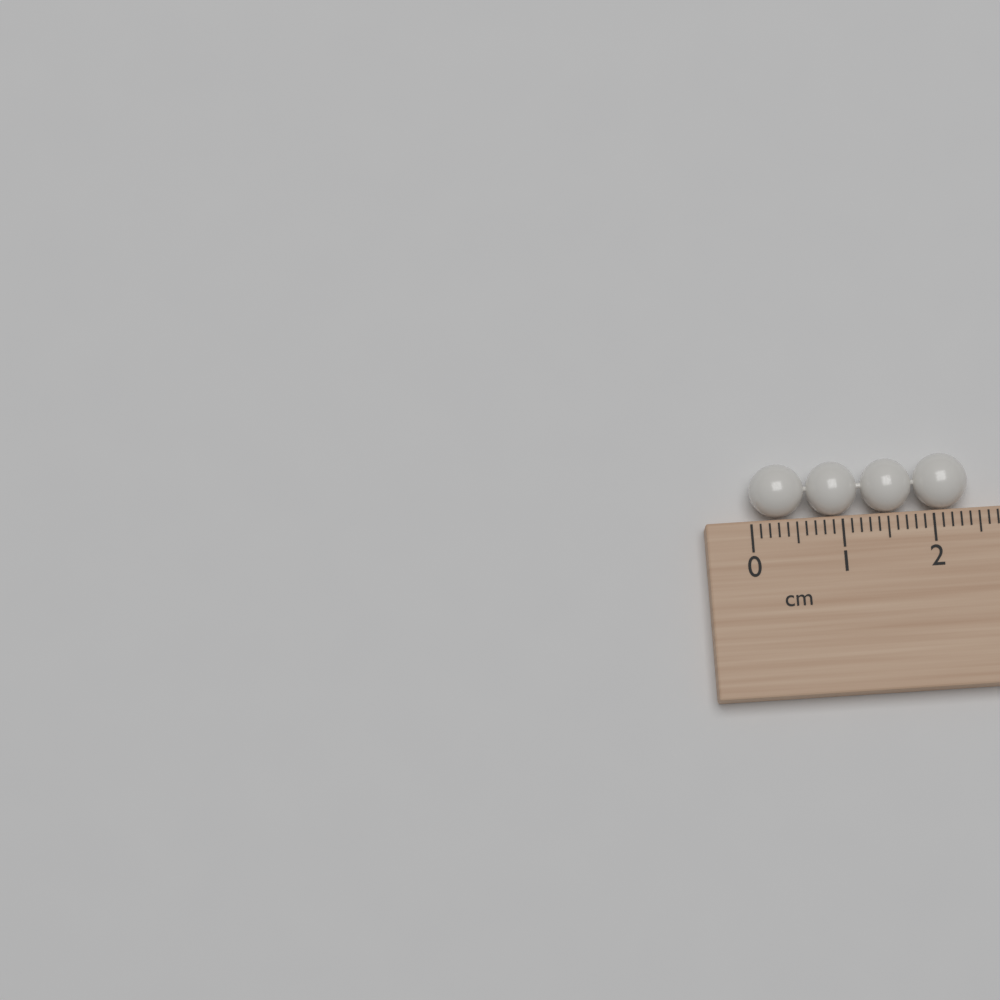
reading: 2.4 cm
